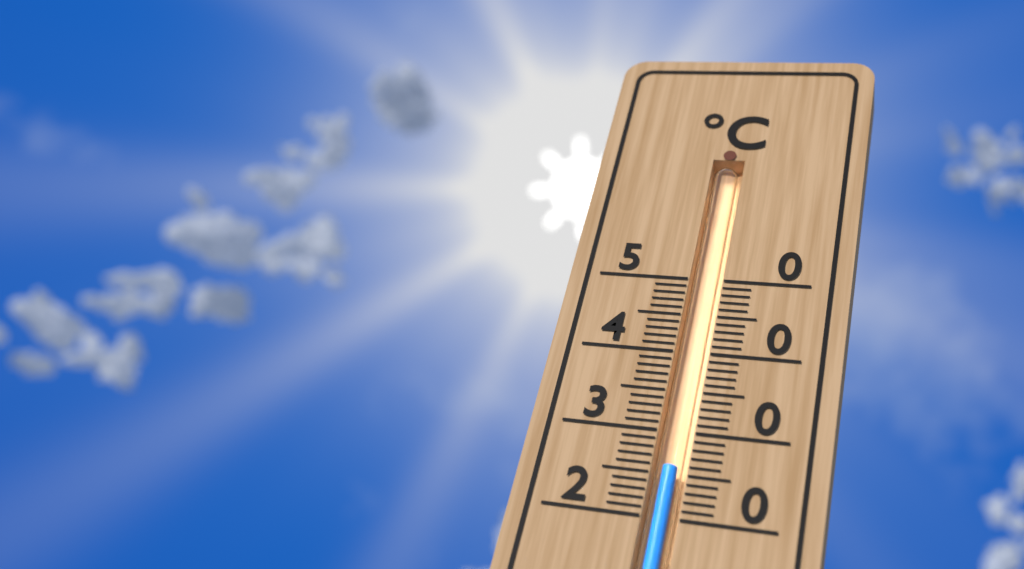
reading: 26 °C
